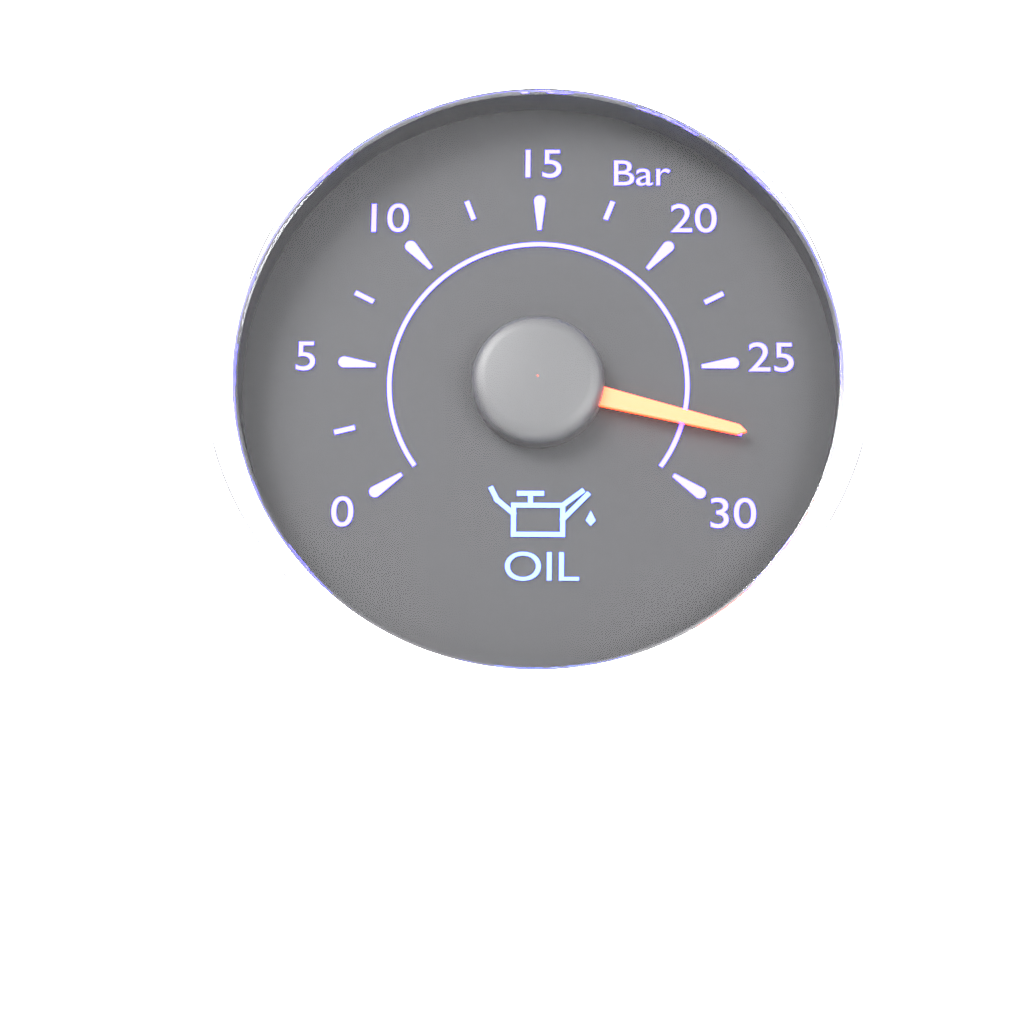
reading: 27.5 bar
